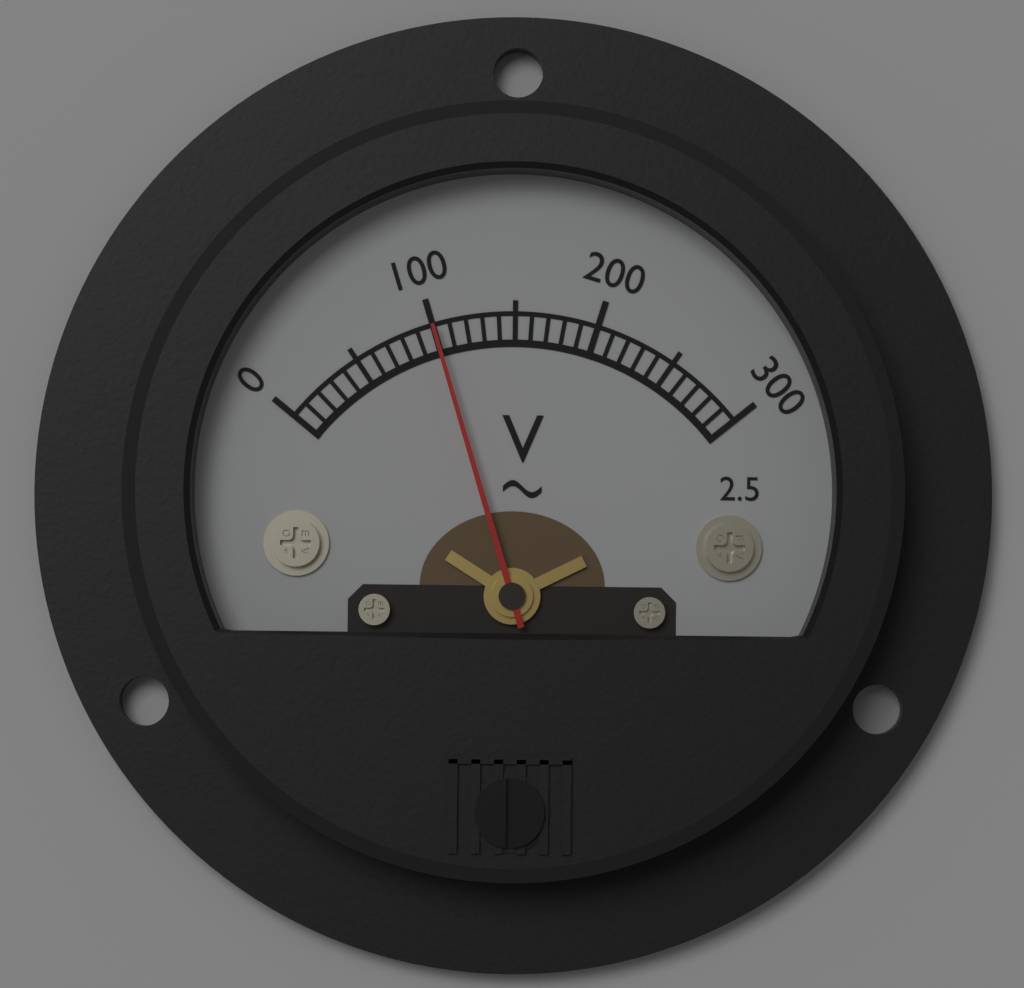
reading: 100 V
